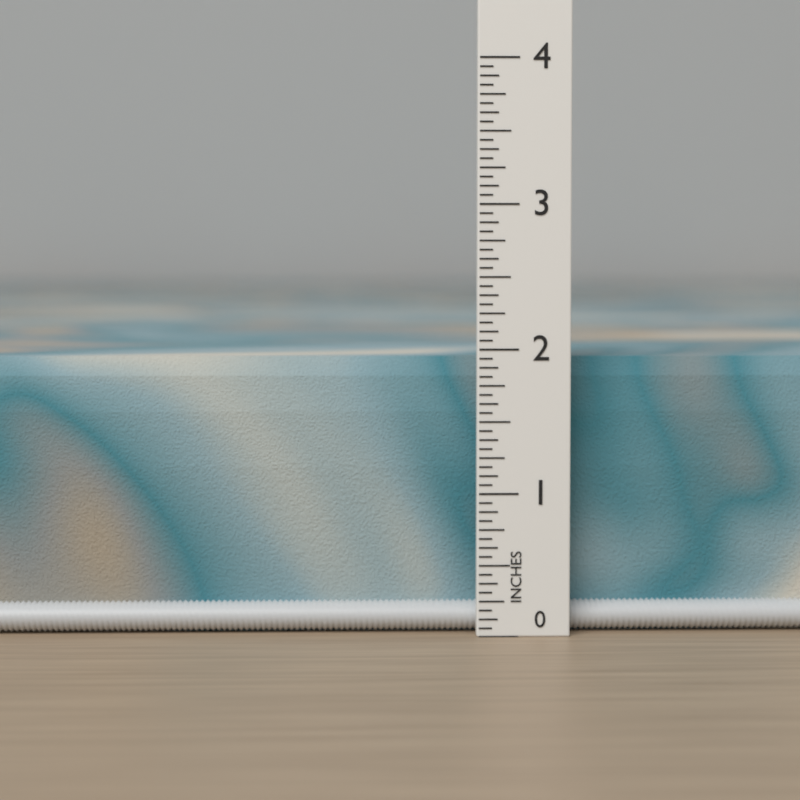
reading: 1.9375 in
